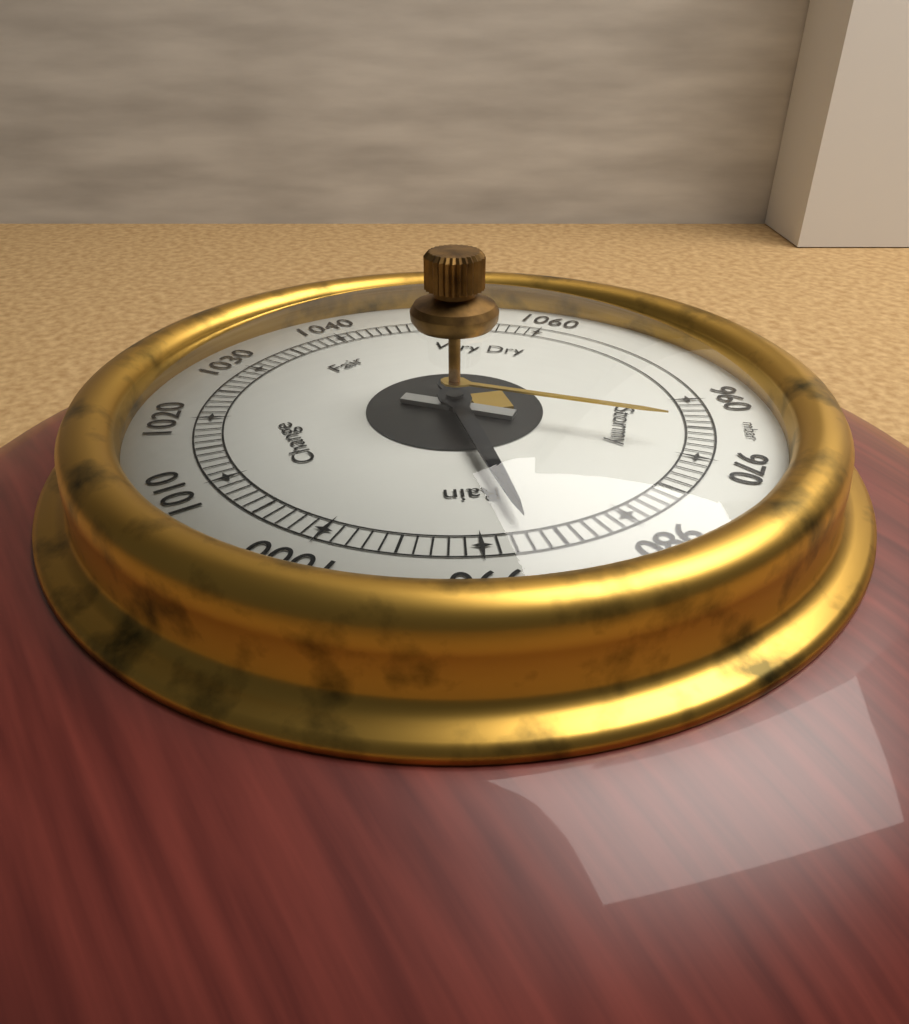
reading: 987 mbar
